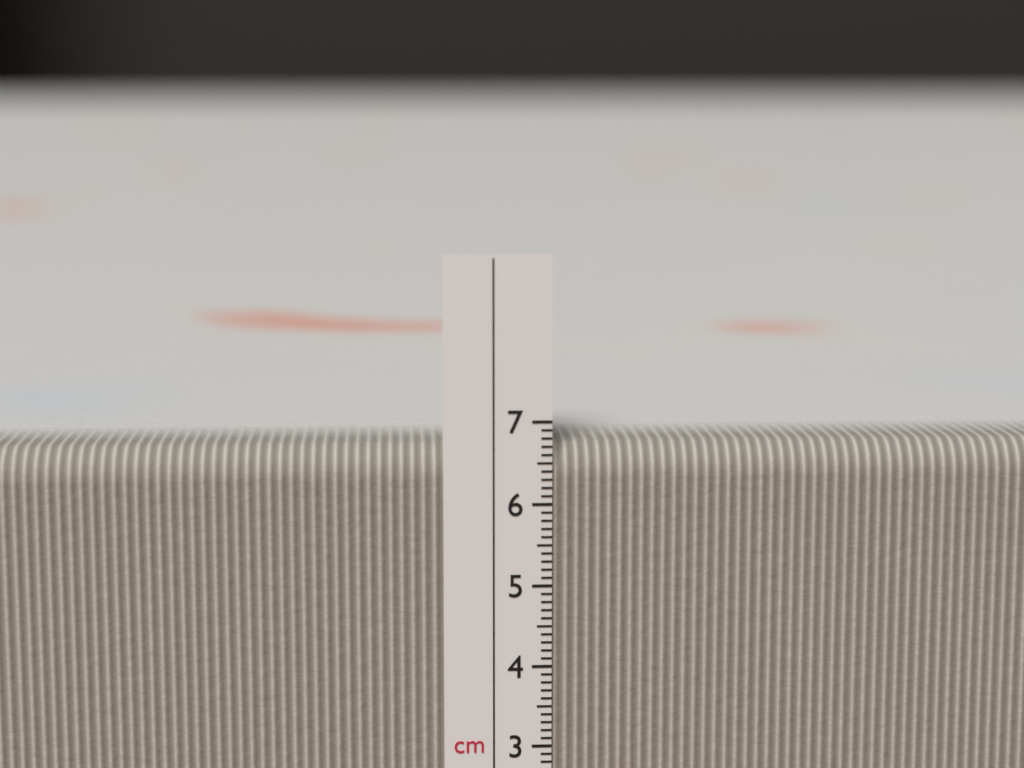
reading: 6.7 cm
